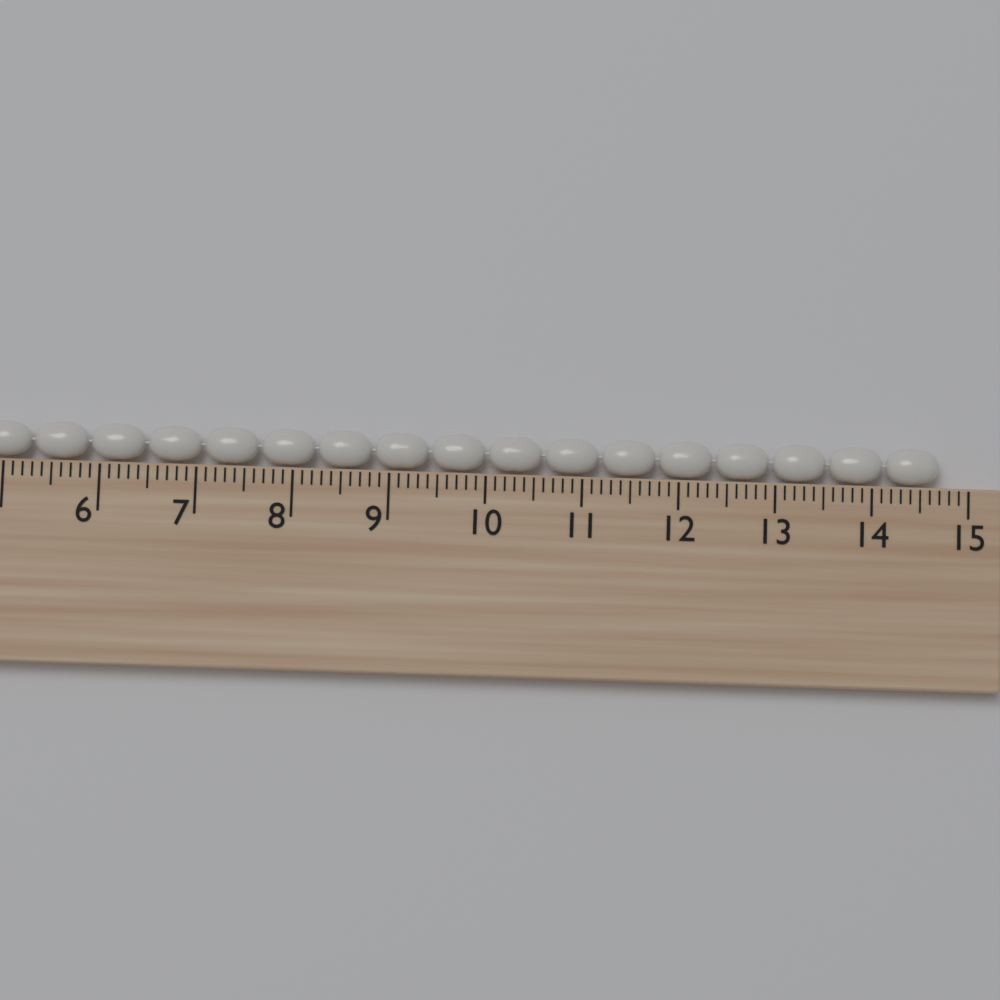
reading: 14.7 cm
